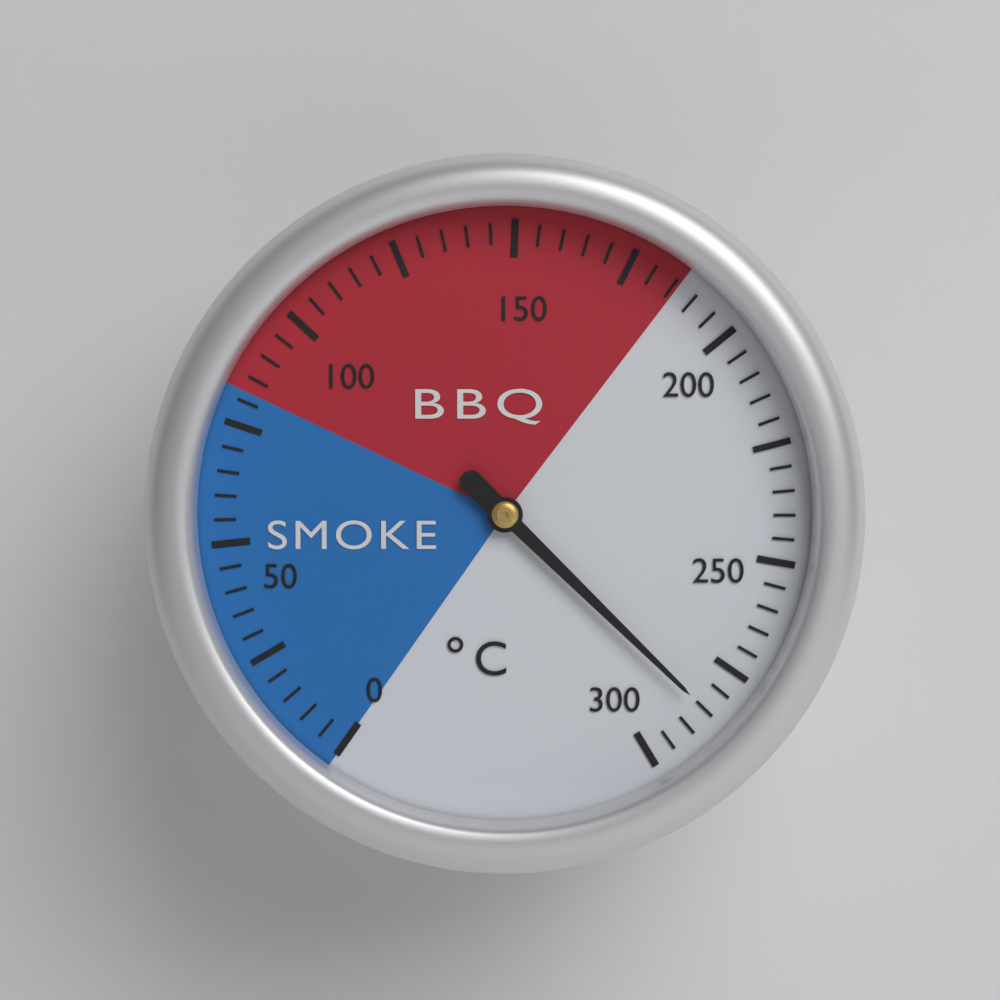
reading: 285 °C
